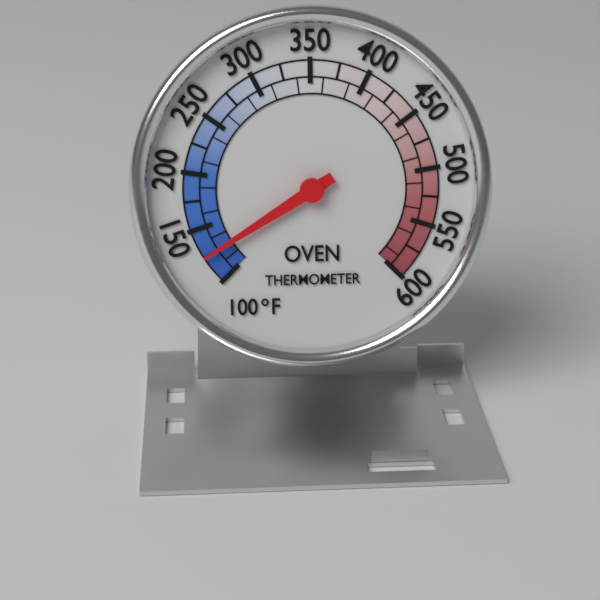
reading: 125 °F
